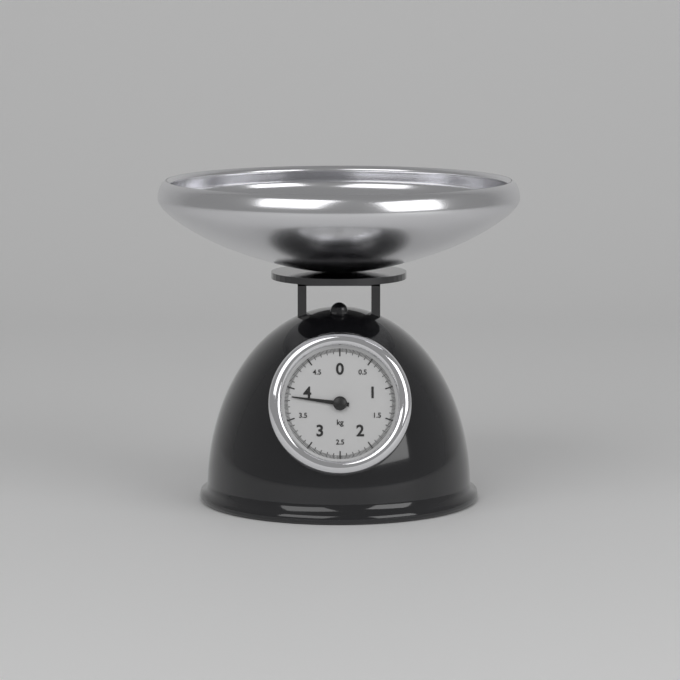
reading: 3.86 kg
